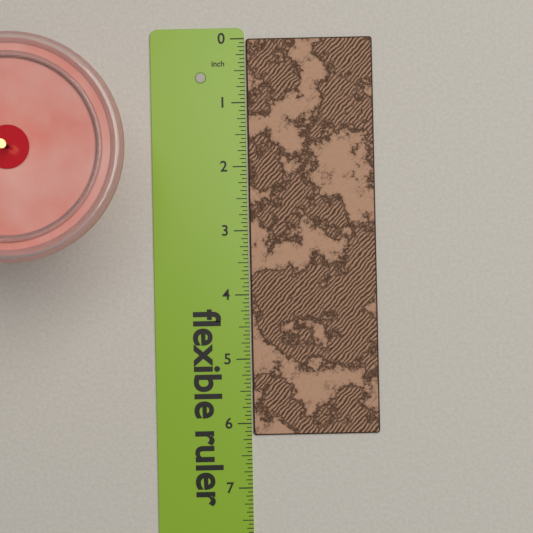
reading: 6.1875 in
